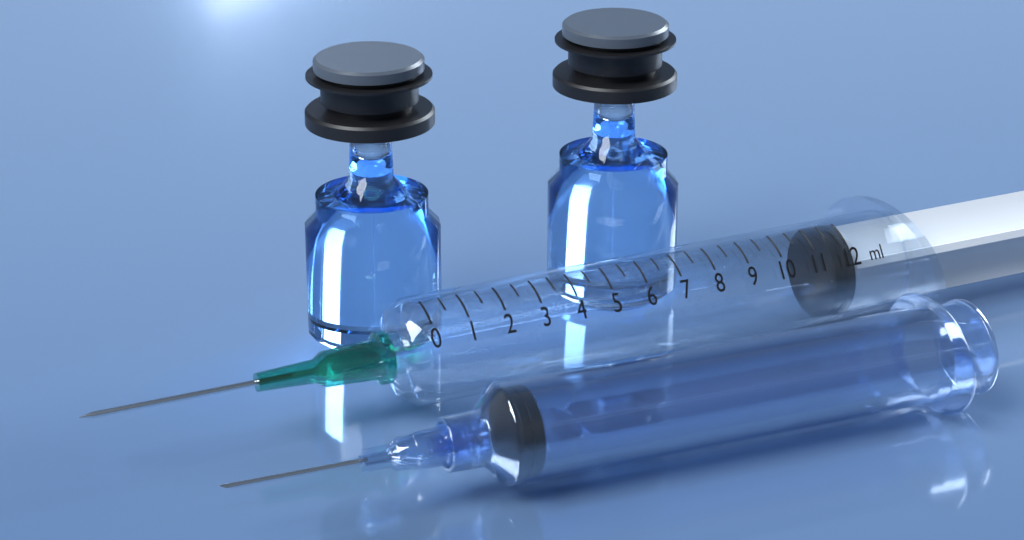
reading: 11.5 ml
